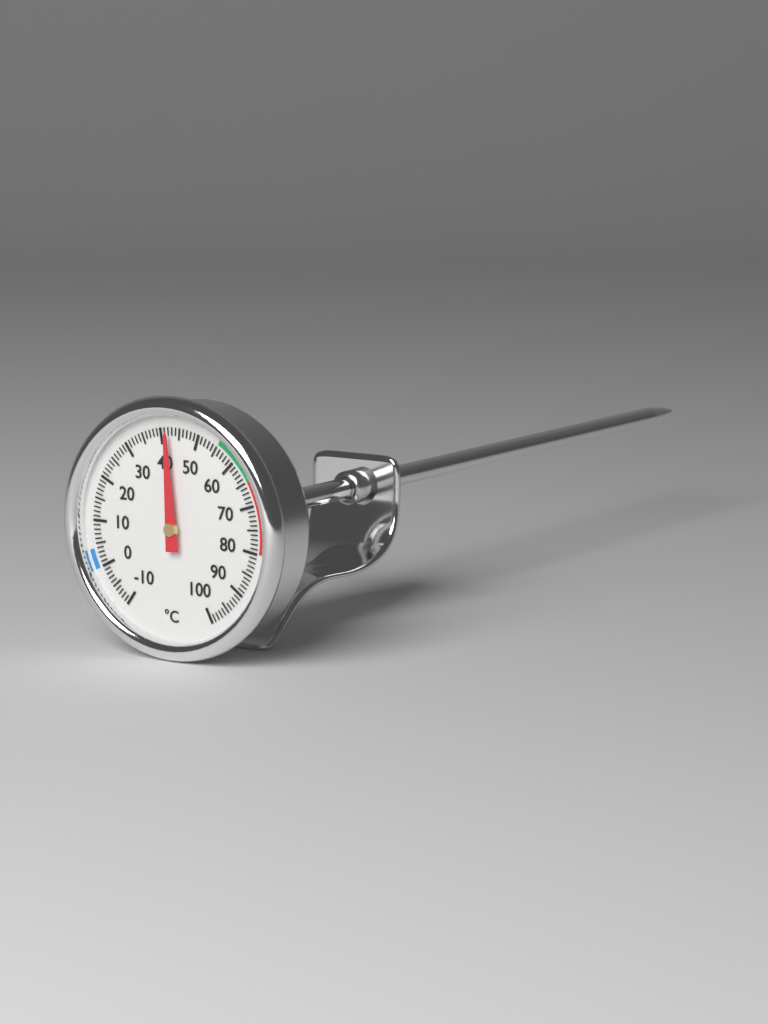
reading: 42 °C
